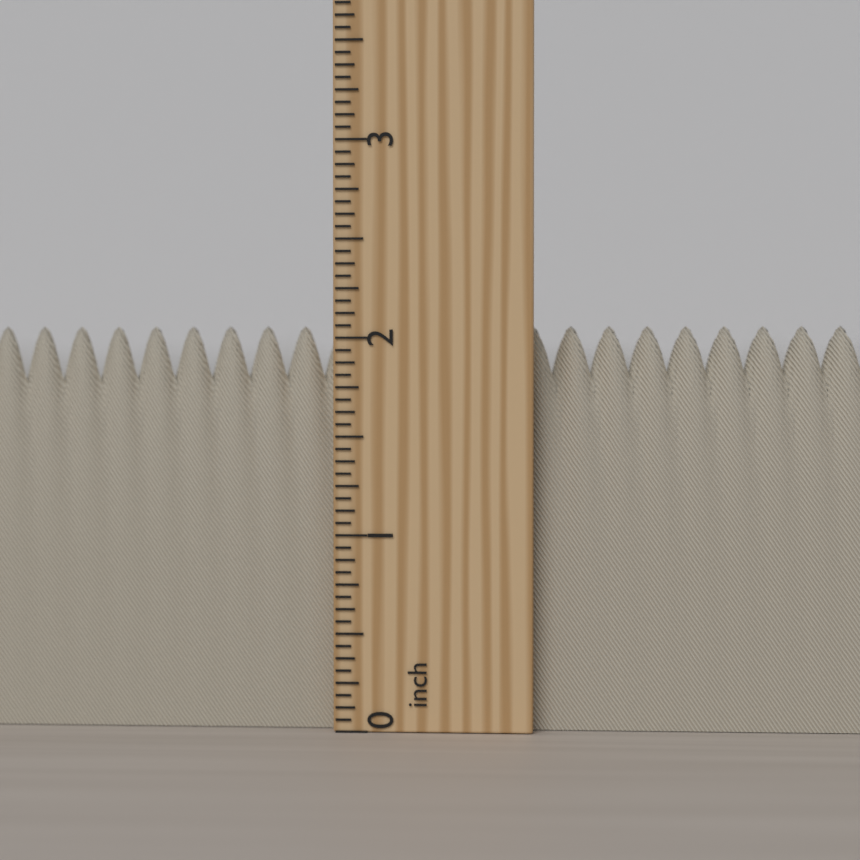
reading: 2.0625 inch
